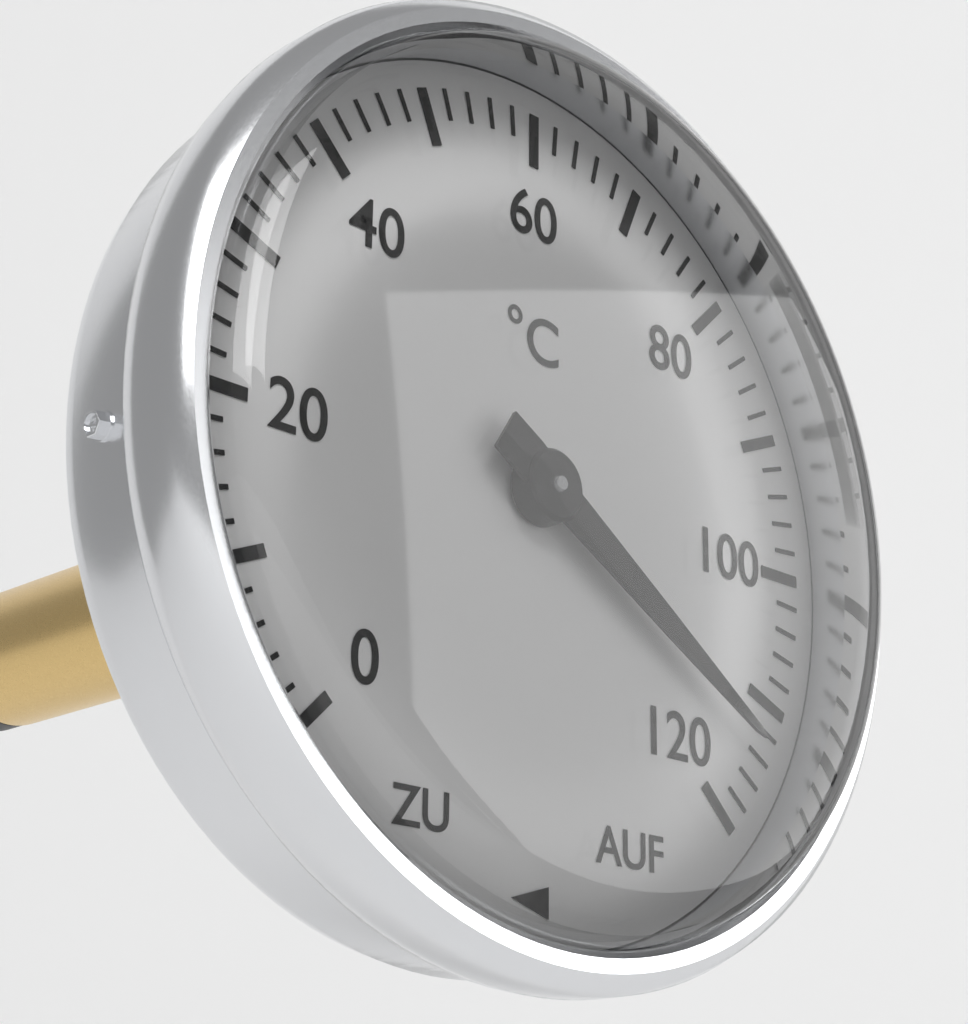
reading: 114 °C
